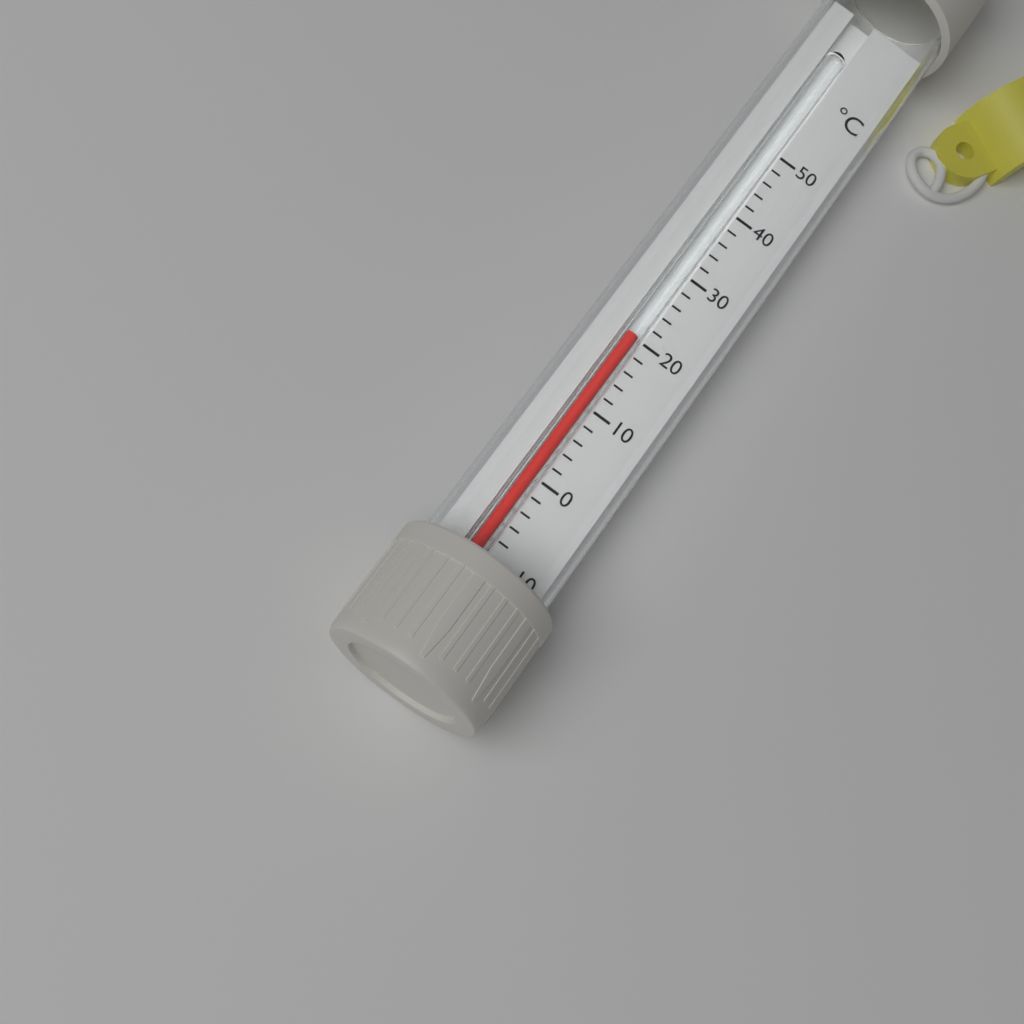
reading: 20 °C
